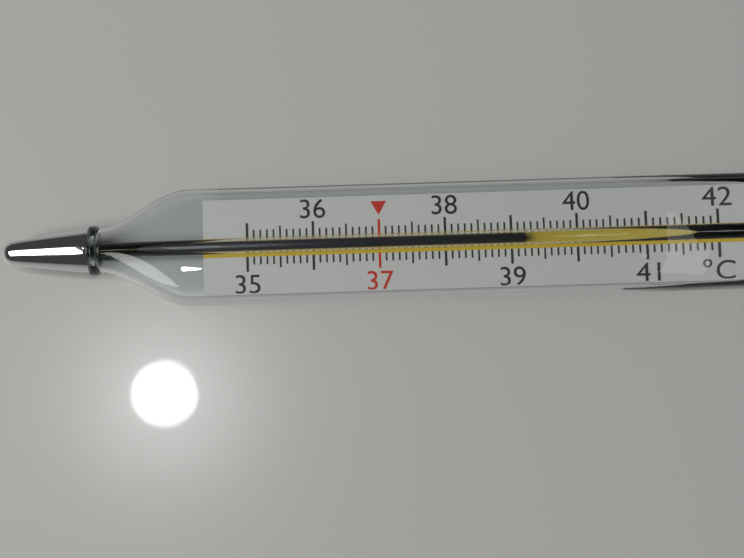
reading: 39.2 °C
